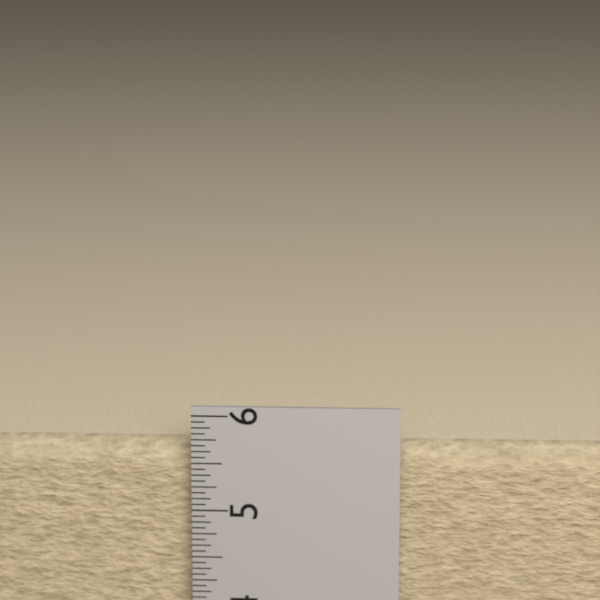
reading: 5.6875 in
